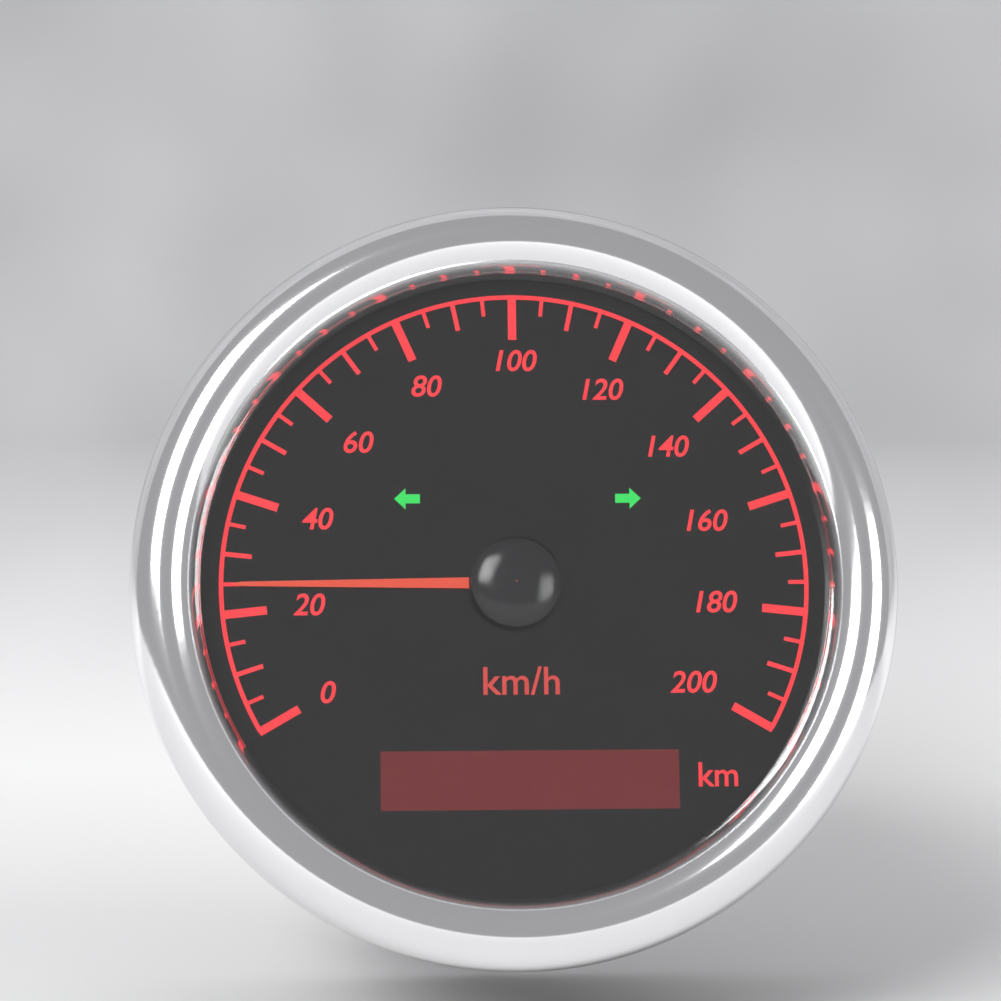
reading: 25 km/h
